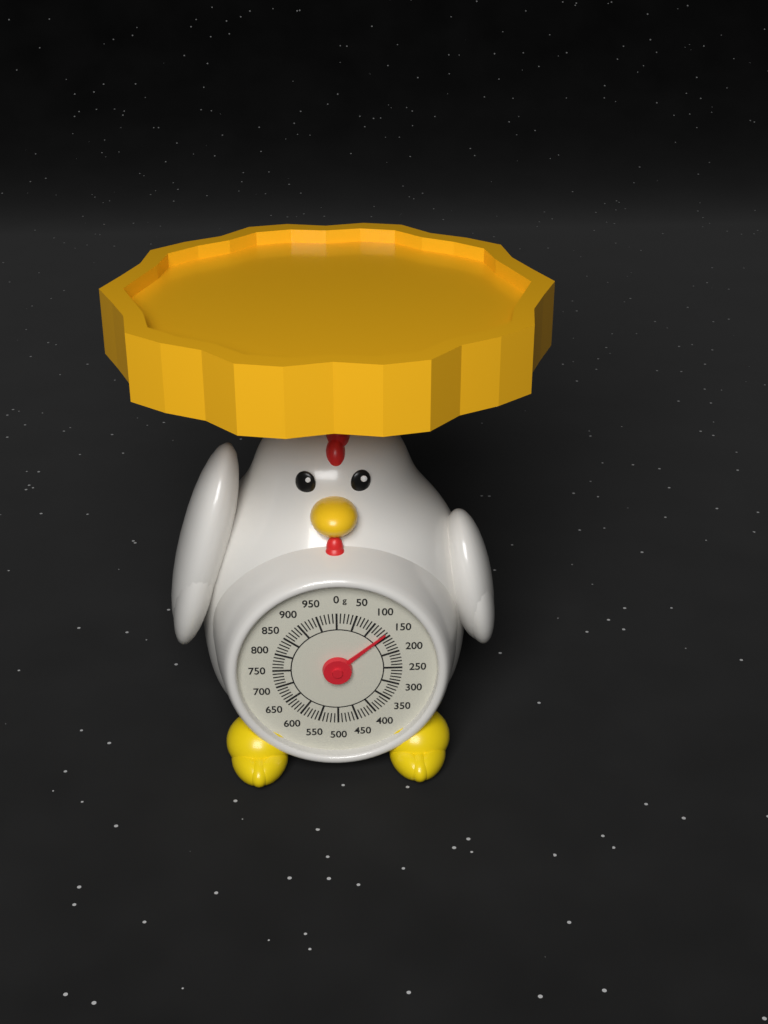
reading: 140 g
